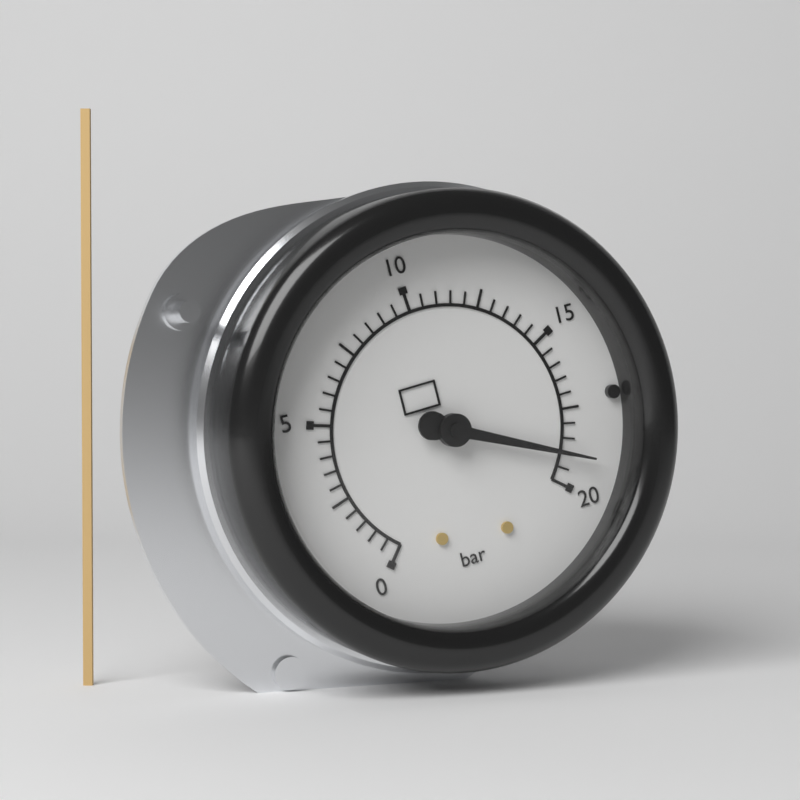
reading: 19.0 bar
